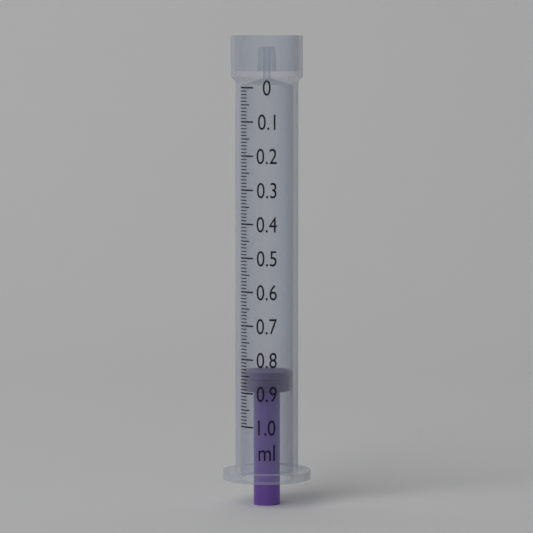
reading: 0.84 ml
